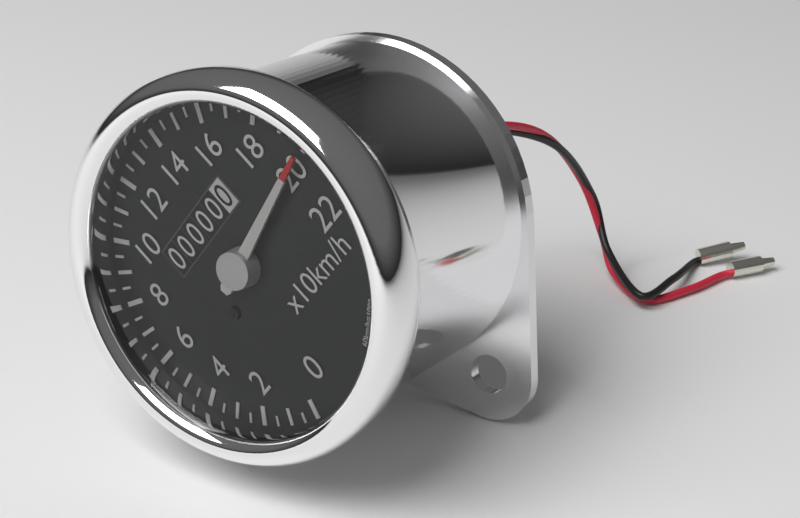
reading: 200 km/h
